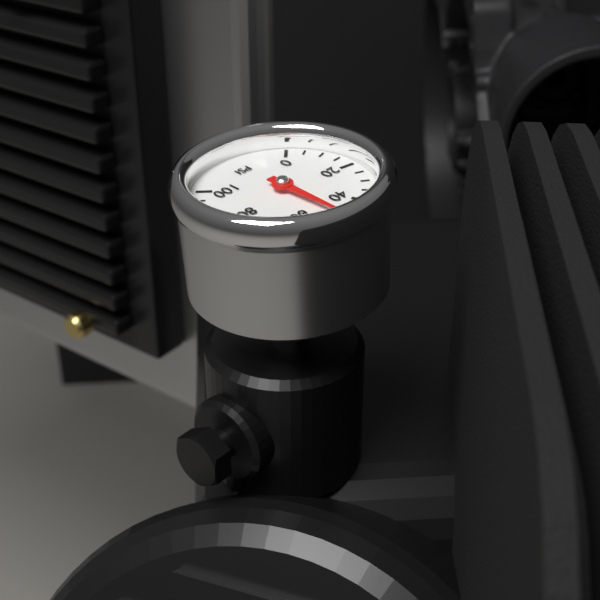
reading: 50 psi
